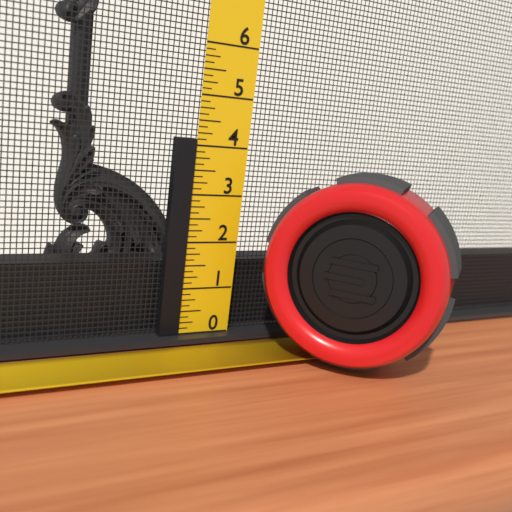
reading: 4.125 (no unit)
